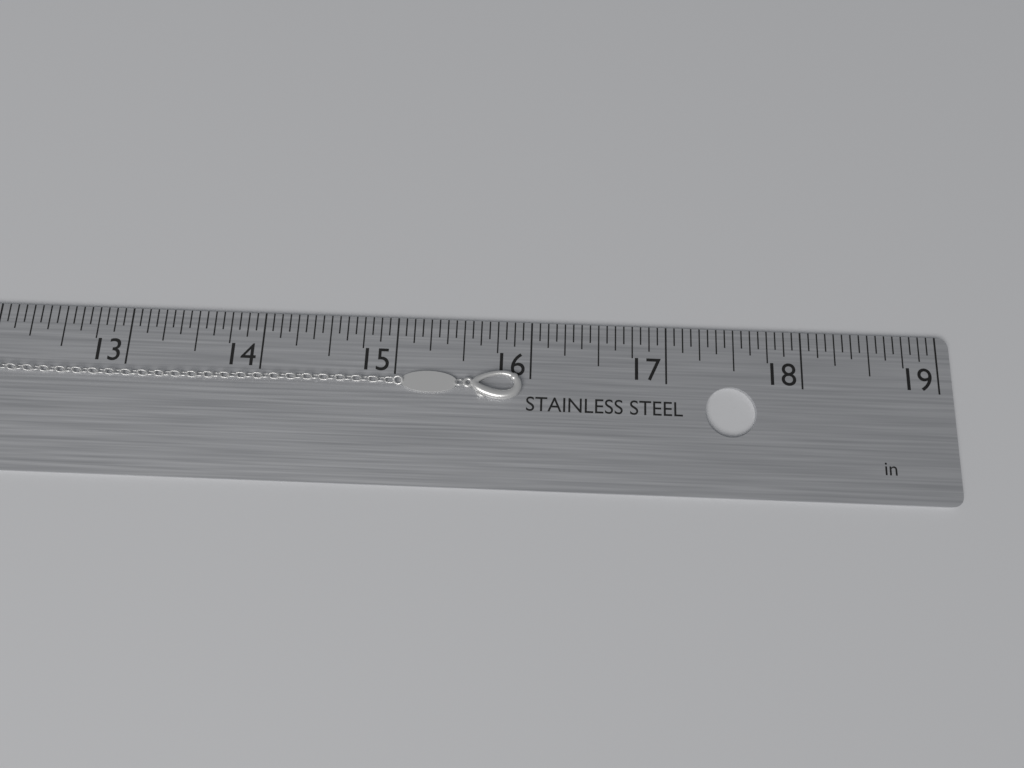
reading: 15.9375 in
